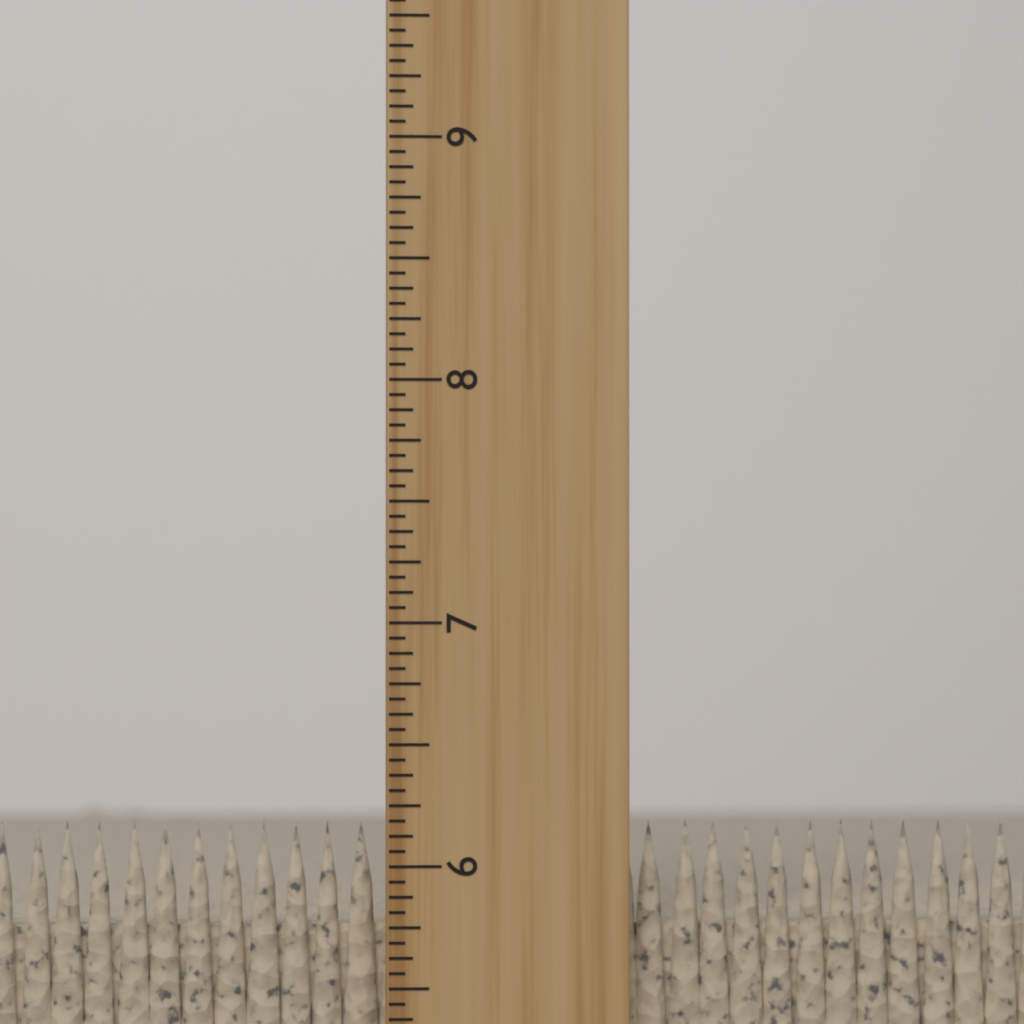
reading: 6.1875 inch
